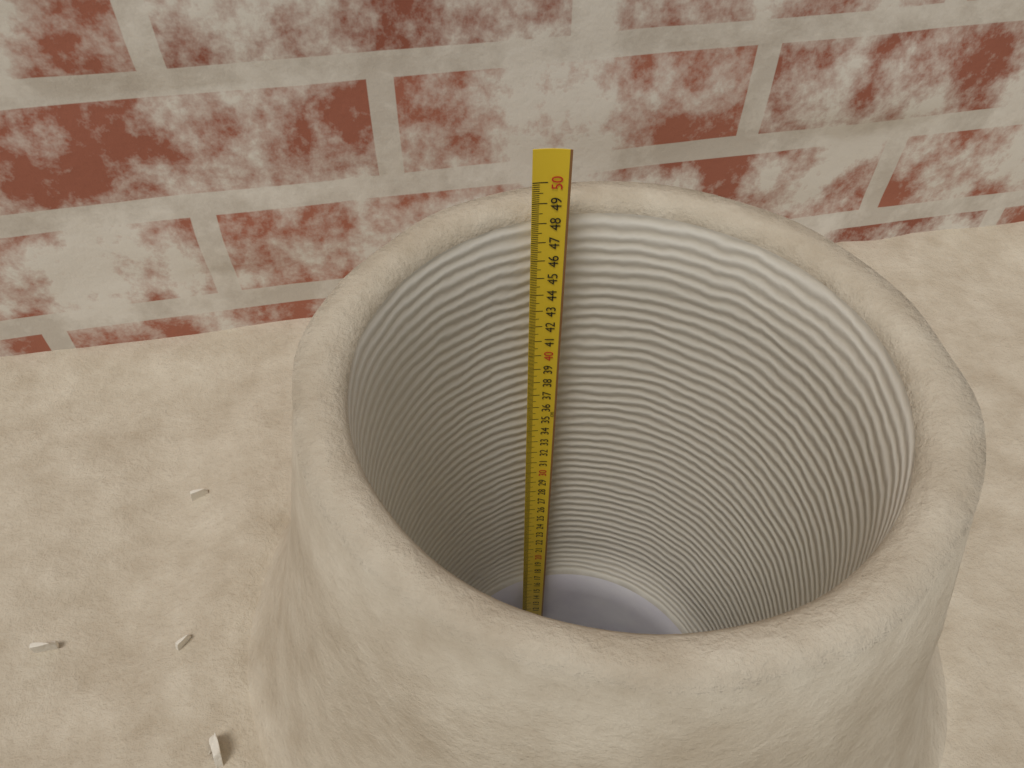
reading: 48.2 cm
